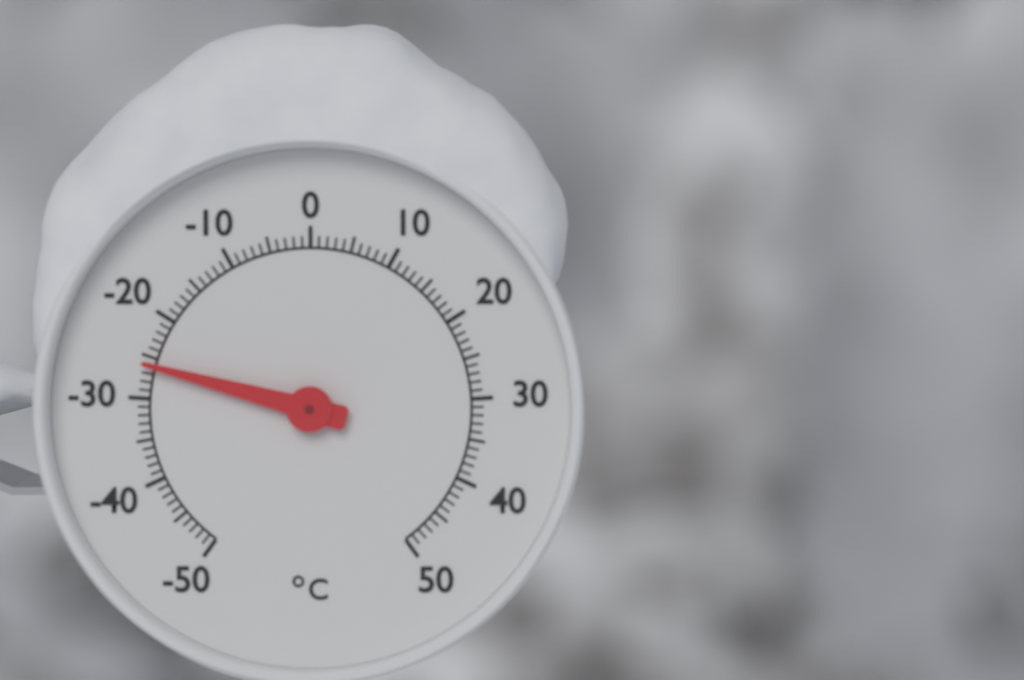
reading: -26 °C
